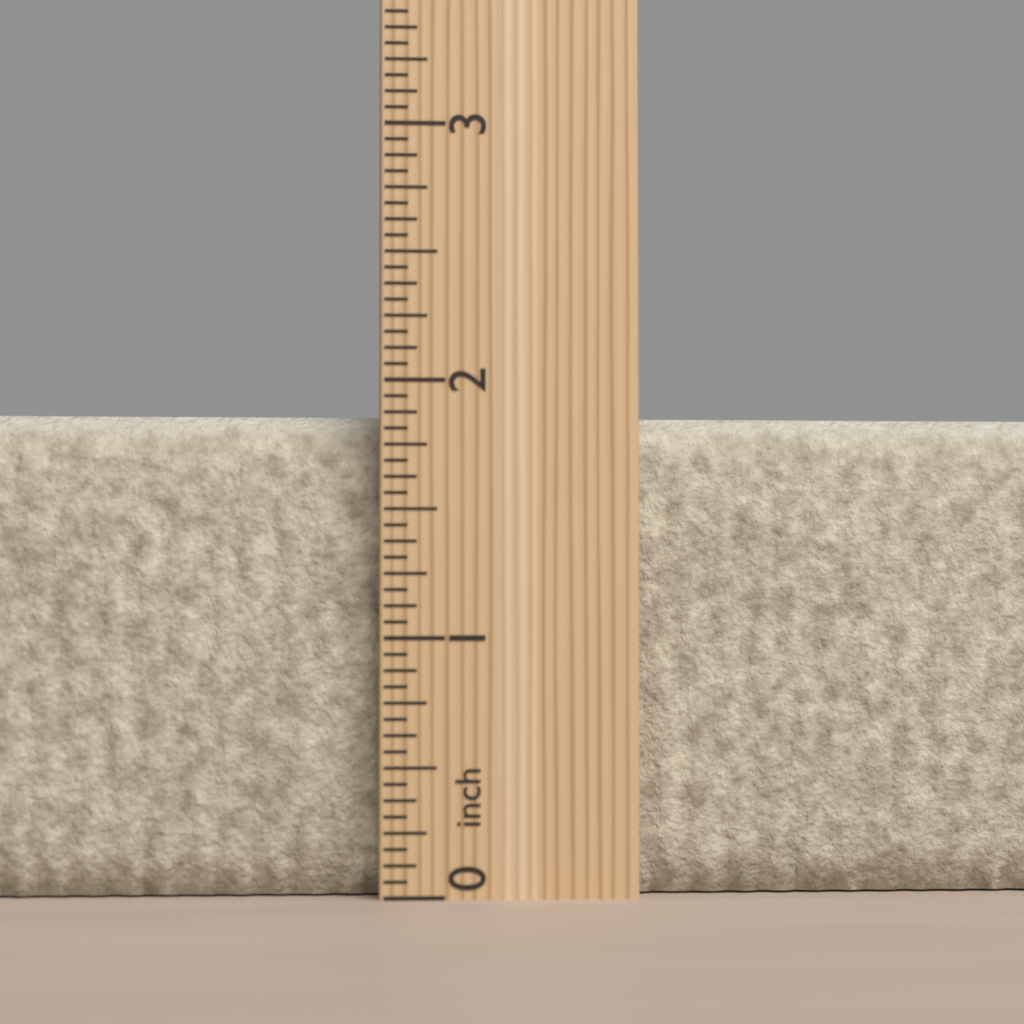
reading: 1.8750 inch
